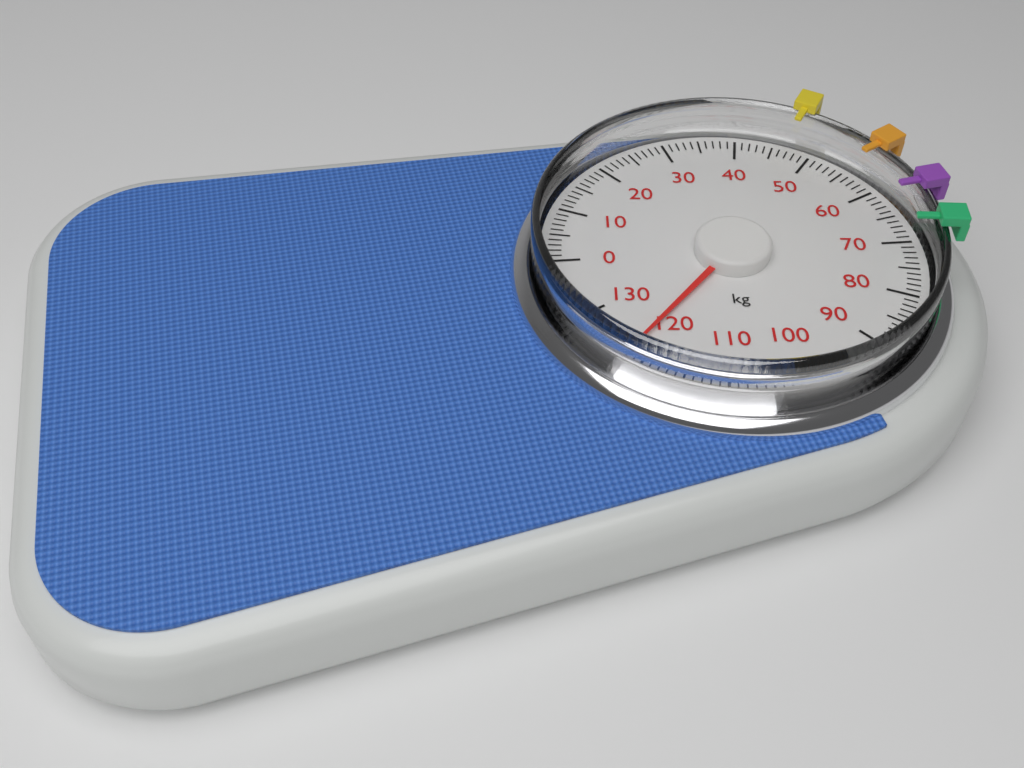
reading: 122 kg
